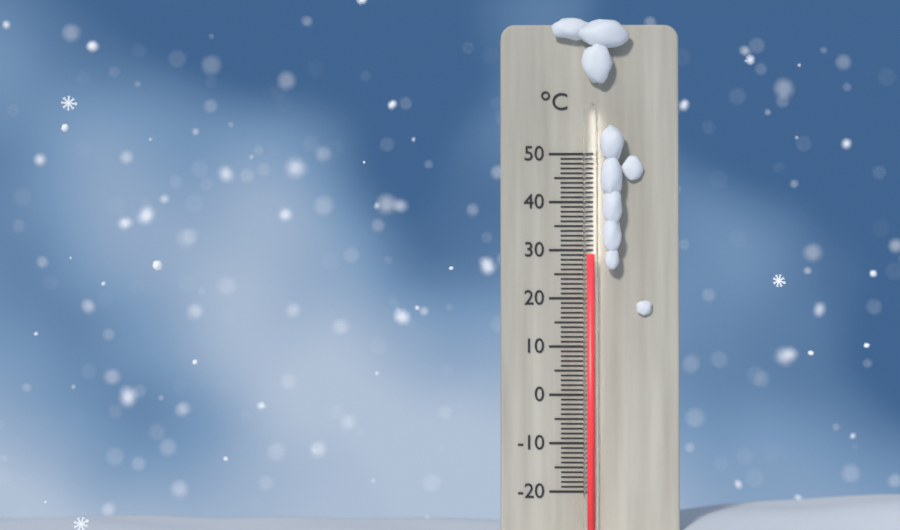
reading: 29 °C
